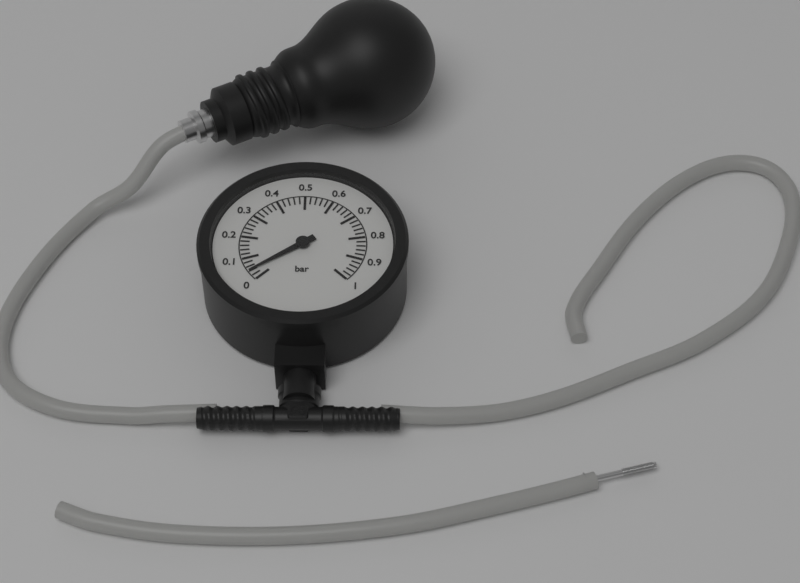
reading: 0.04 bar
